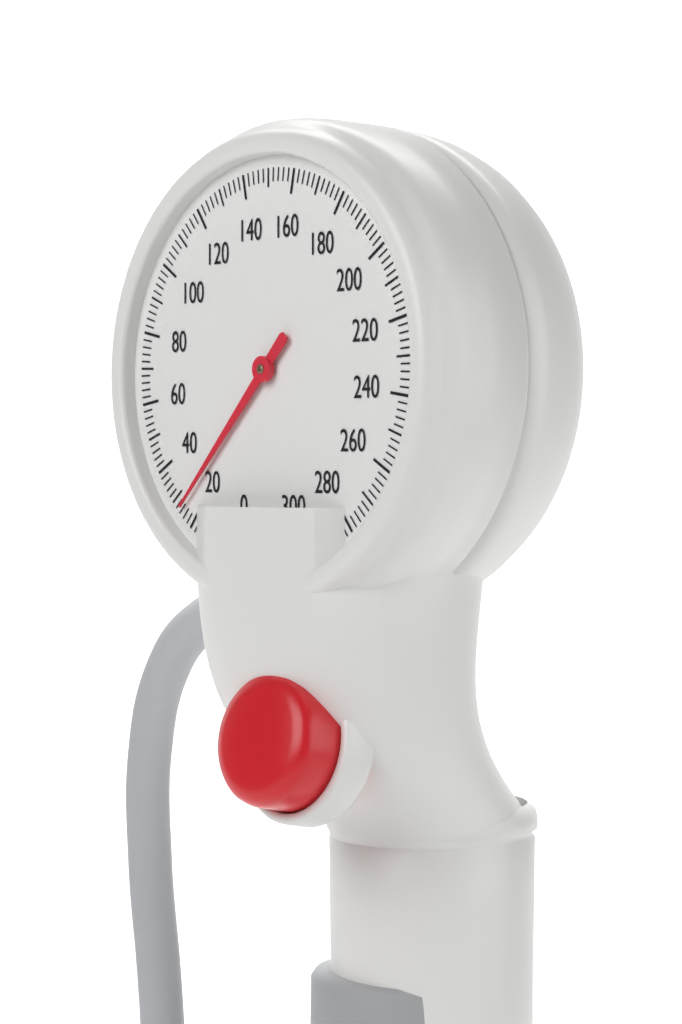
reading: 26 mmHg
